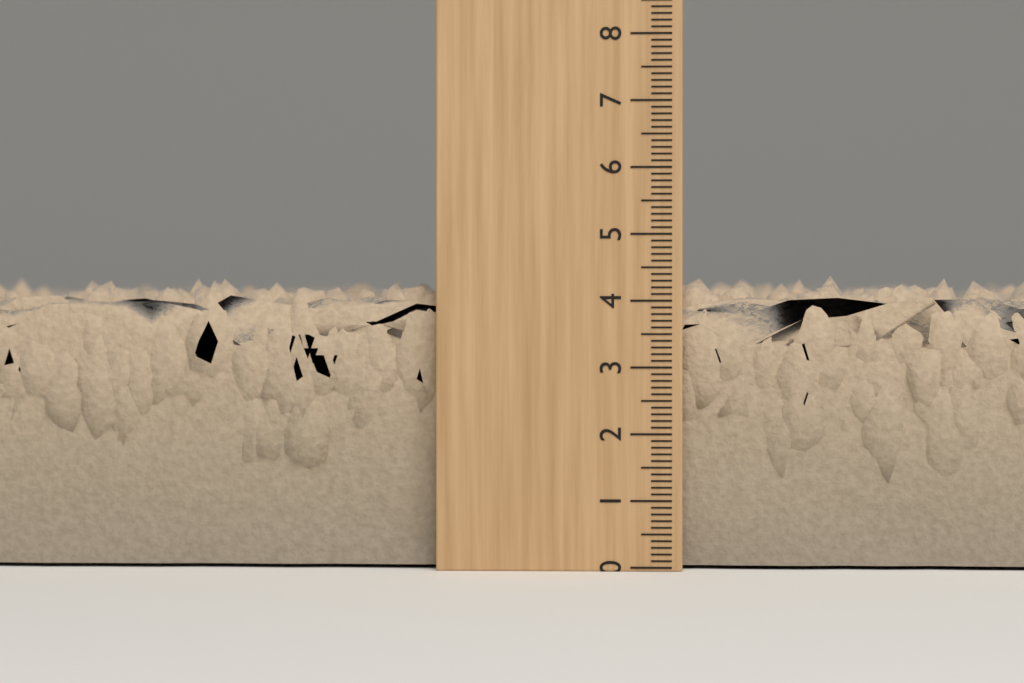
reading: 4.4 (no unit)
